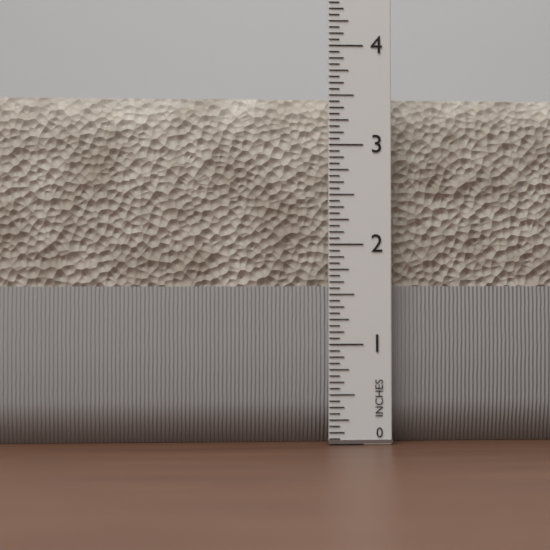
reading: 3.5000 in
